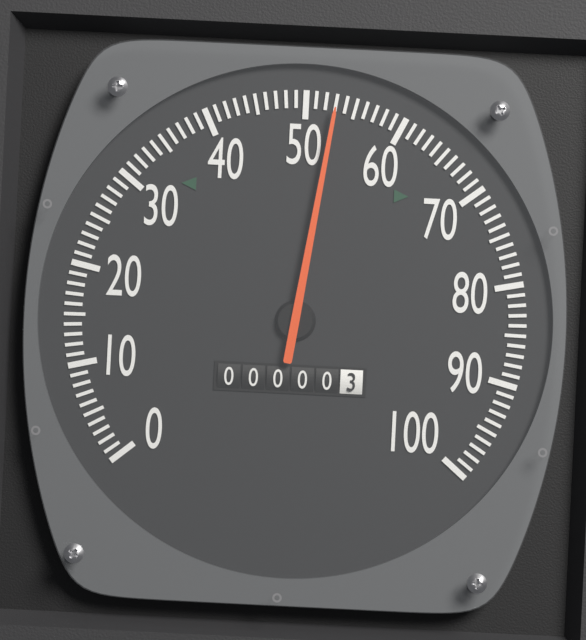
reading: 53 (no unit)
